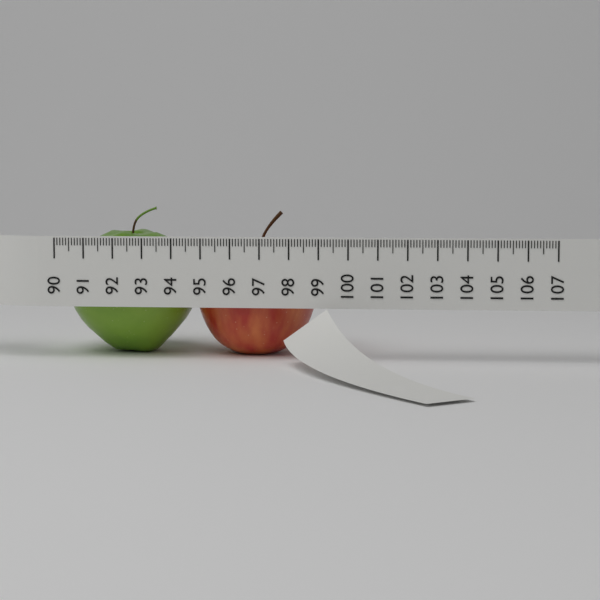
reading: 98.8 (no unit)
